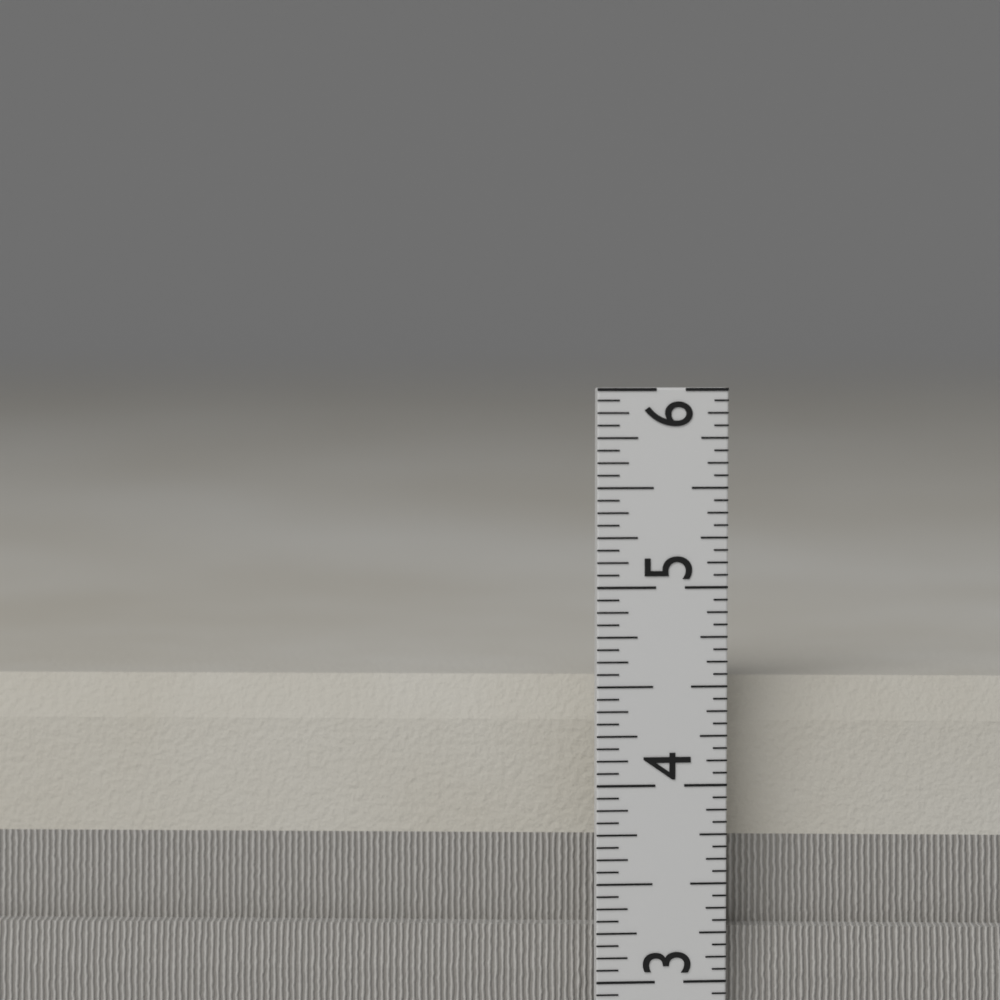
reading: 4.5000 in
